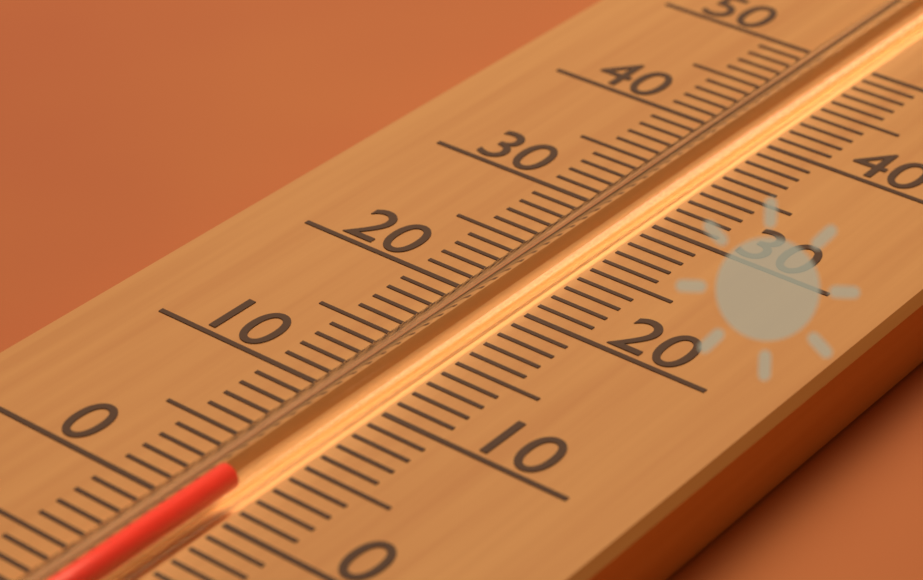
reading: 2 (no unit)
